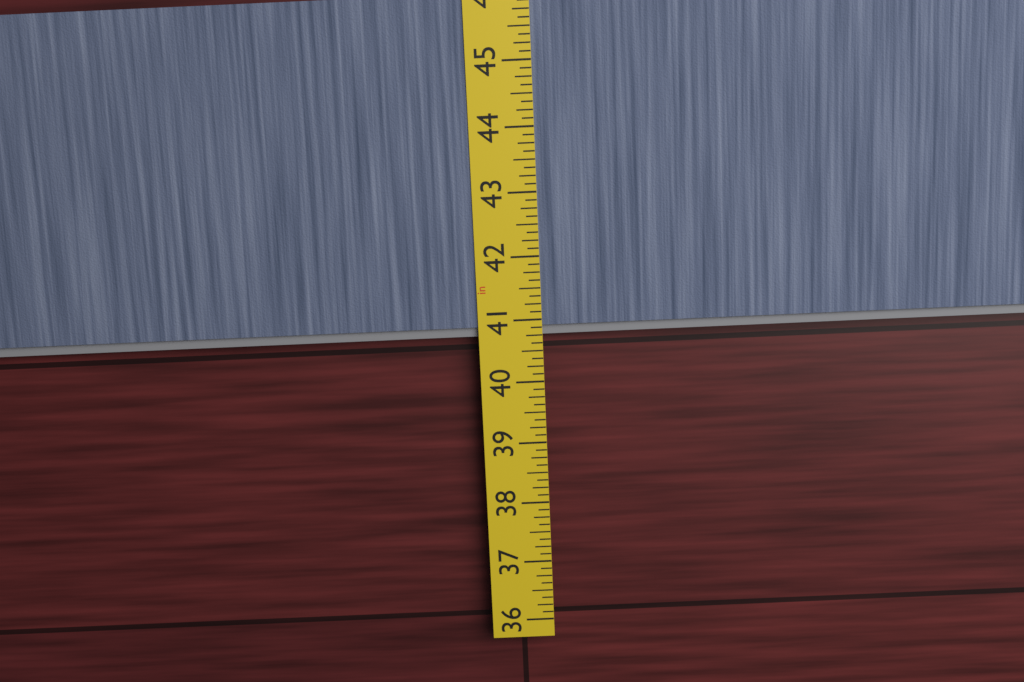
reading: 40.750 in
